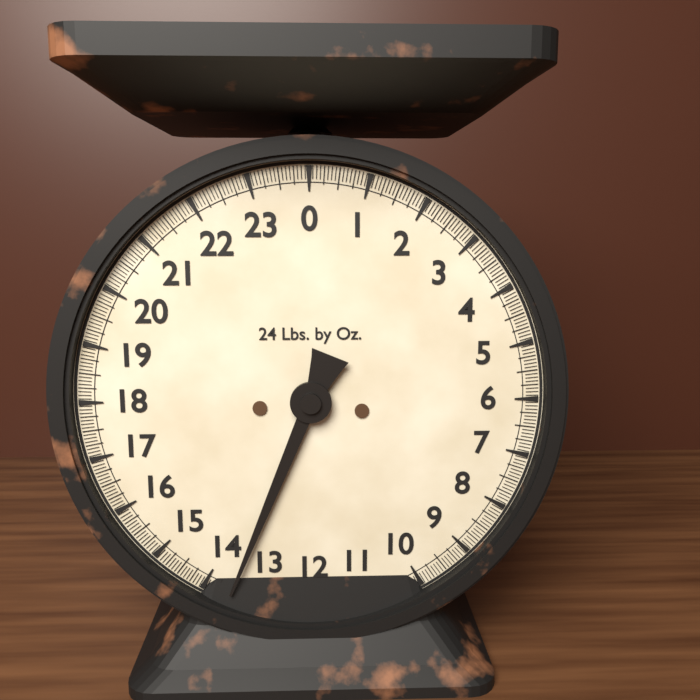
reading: 13.5000 lb
